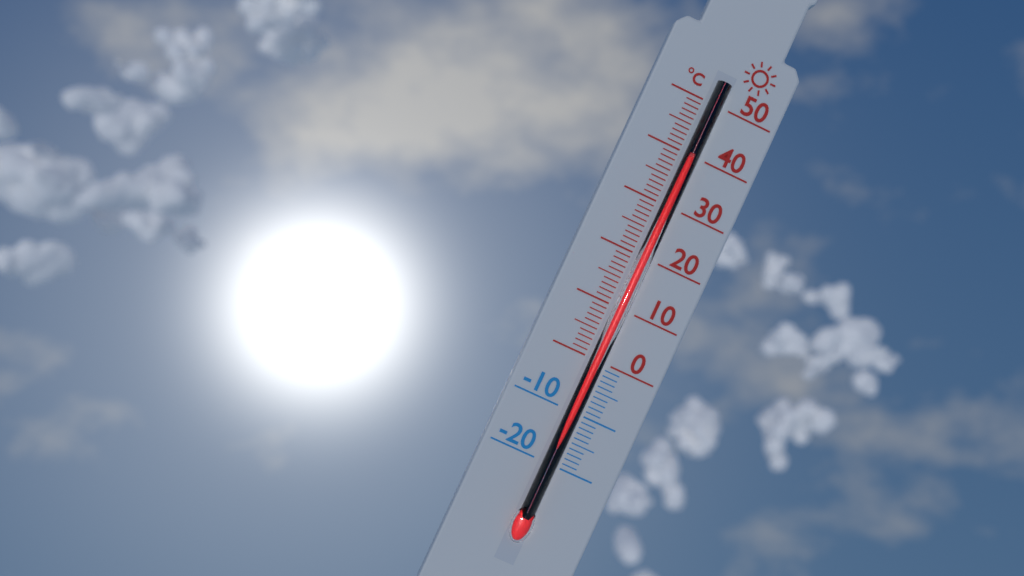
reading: 39 °C
